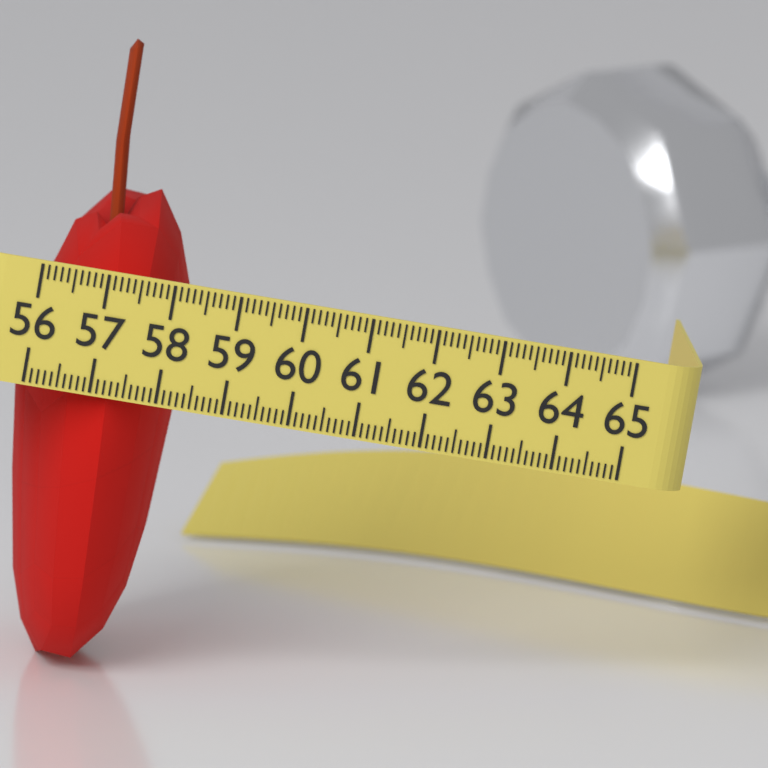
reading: 58.5 (no unit)
